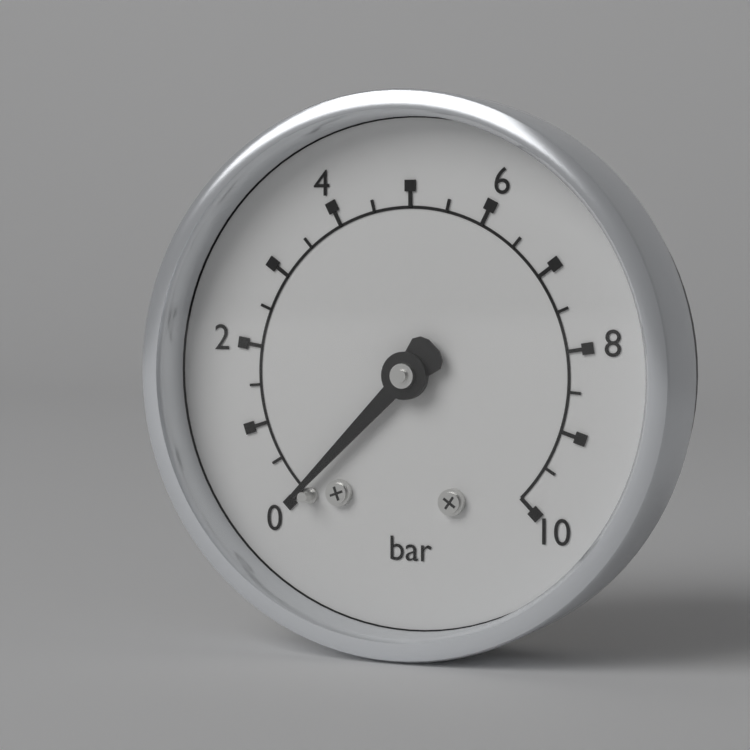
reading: 0.0 bar
